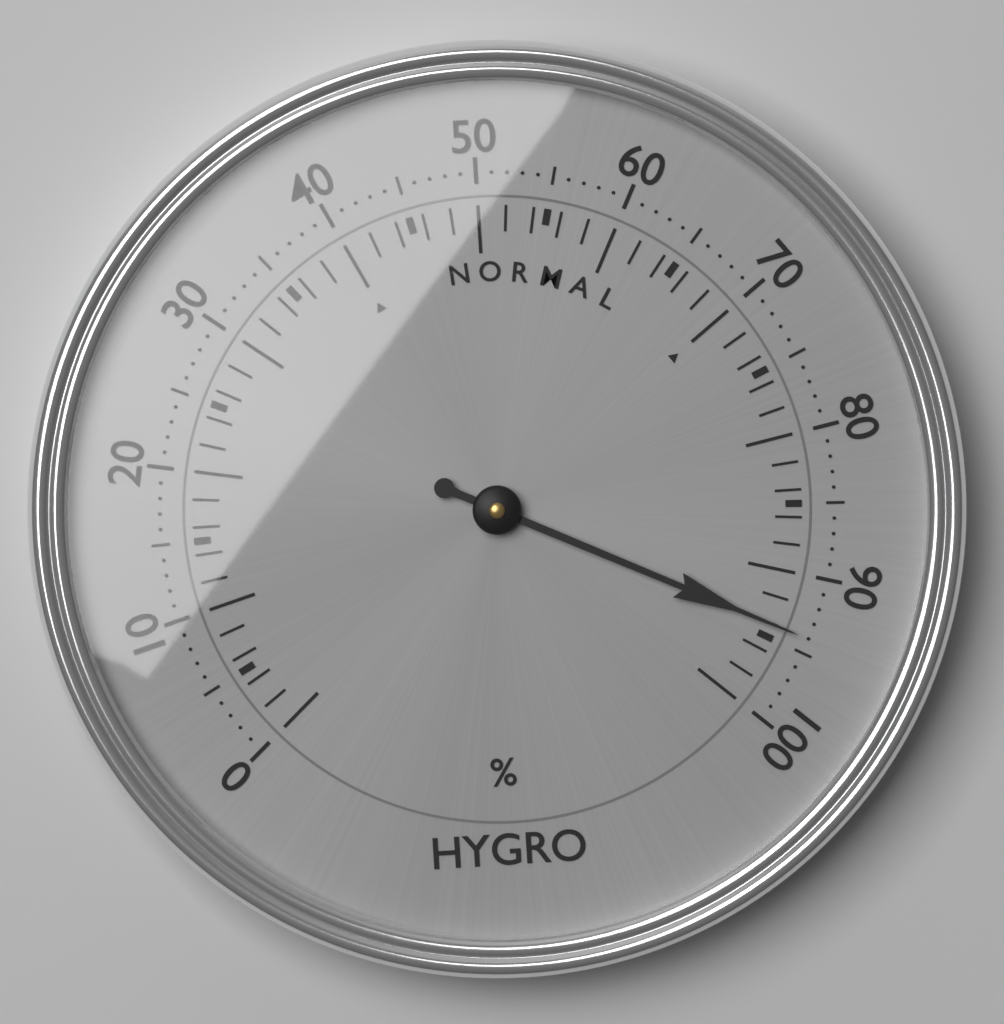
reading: 94 %
